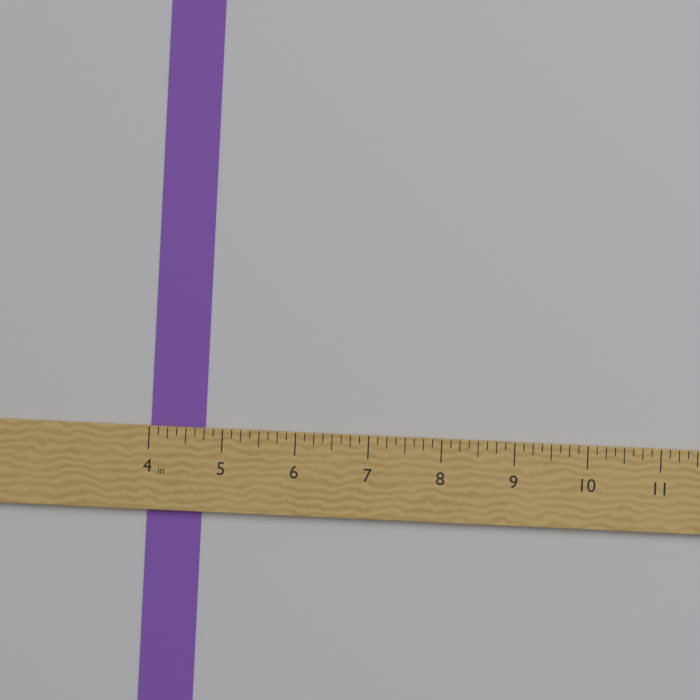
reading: 4.750 in
